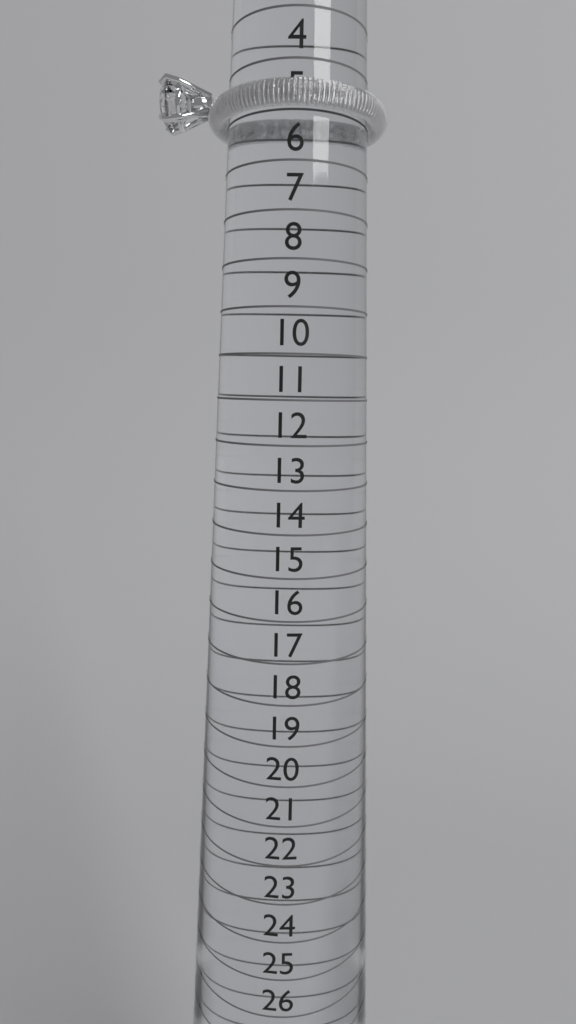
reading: 5 (no unit)
